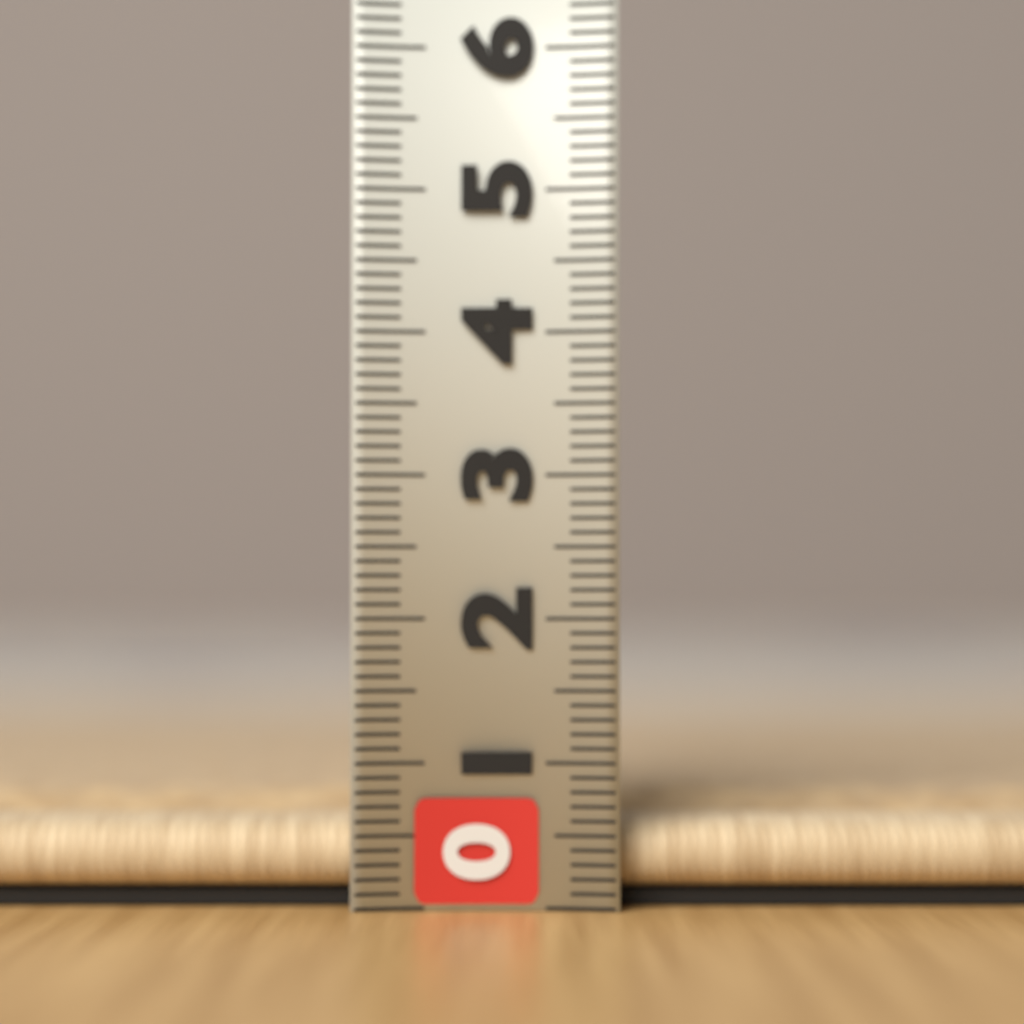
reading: 0.8 (no unit)
